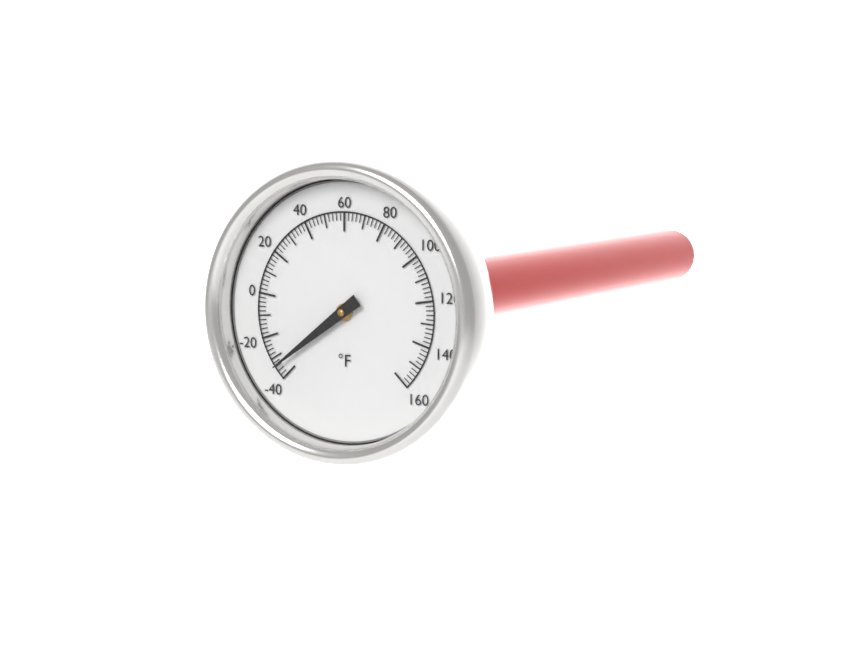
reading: -34 °F
